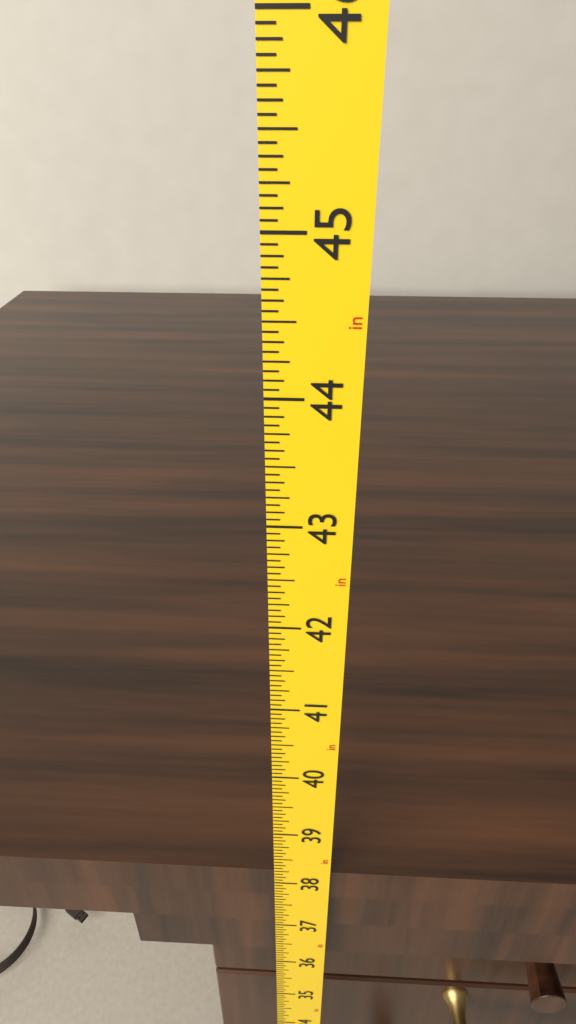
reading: 38.1875 in
